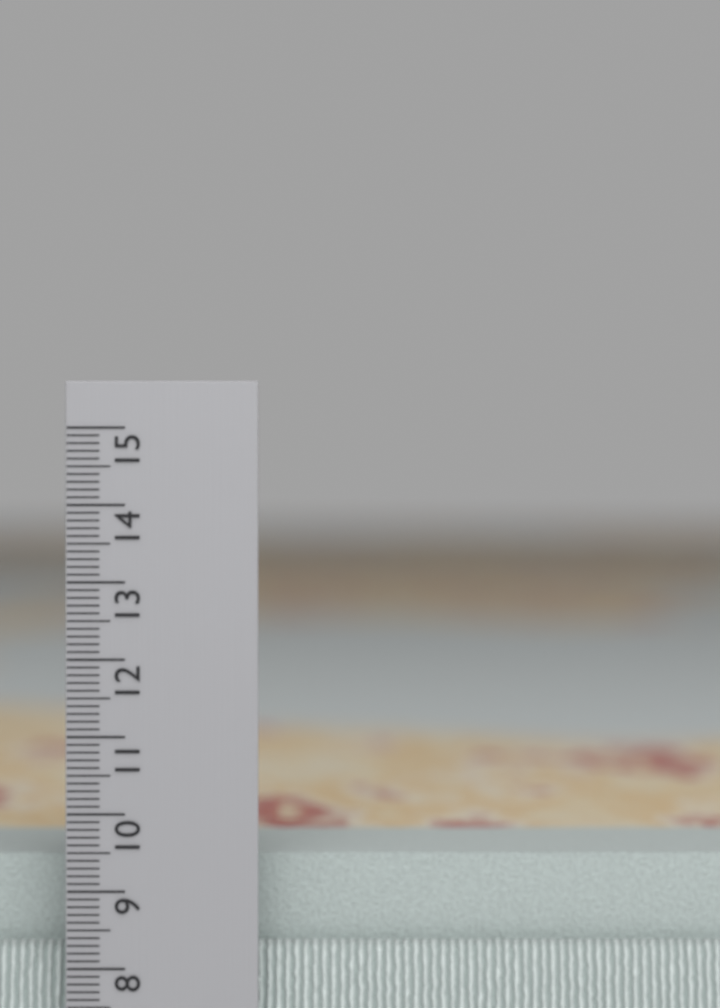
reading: 10.1 cm
